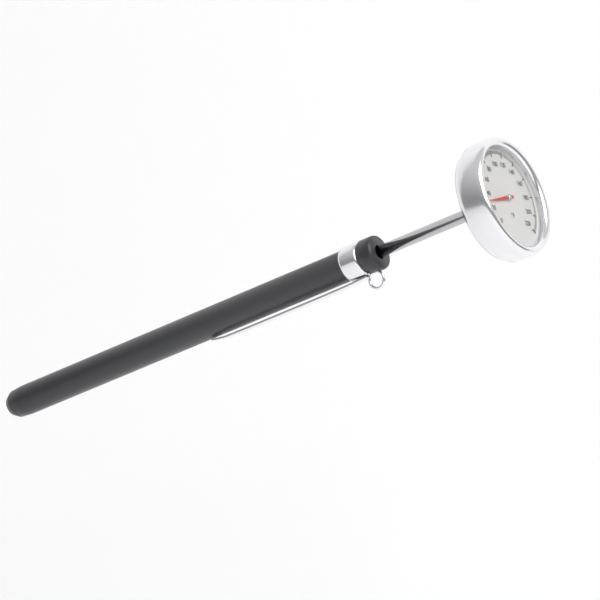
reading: 30 °F
